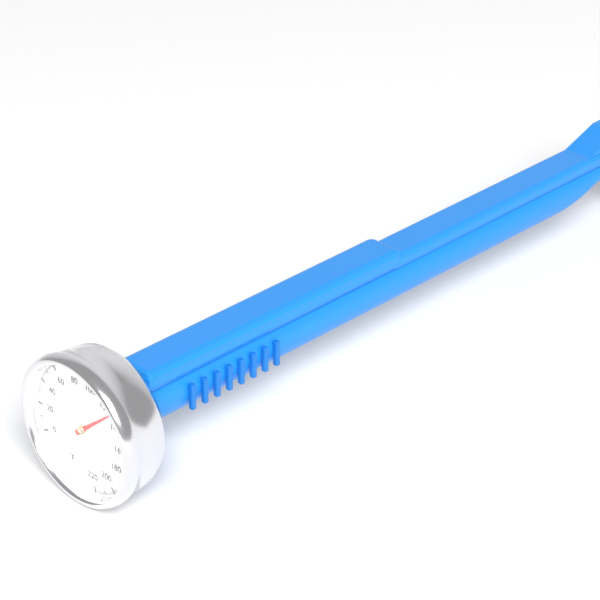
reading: 128 °F
